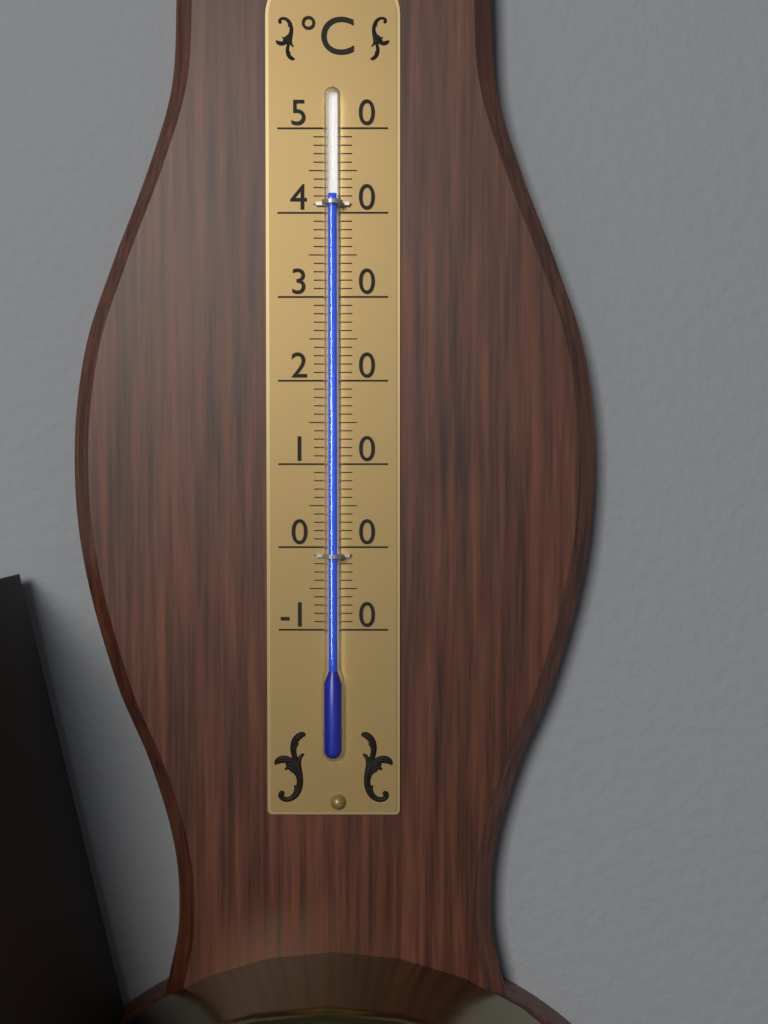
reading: 42 °C
